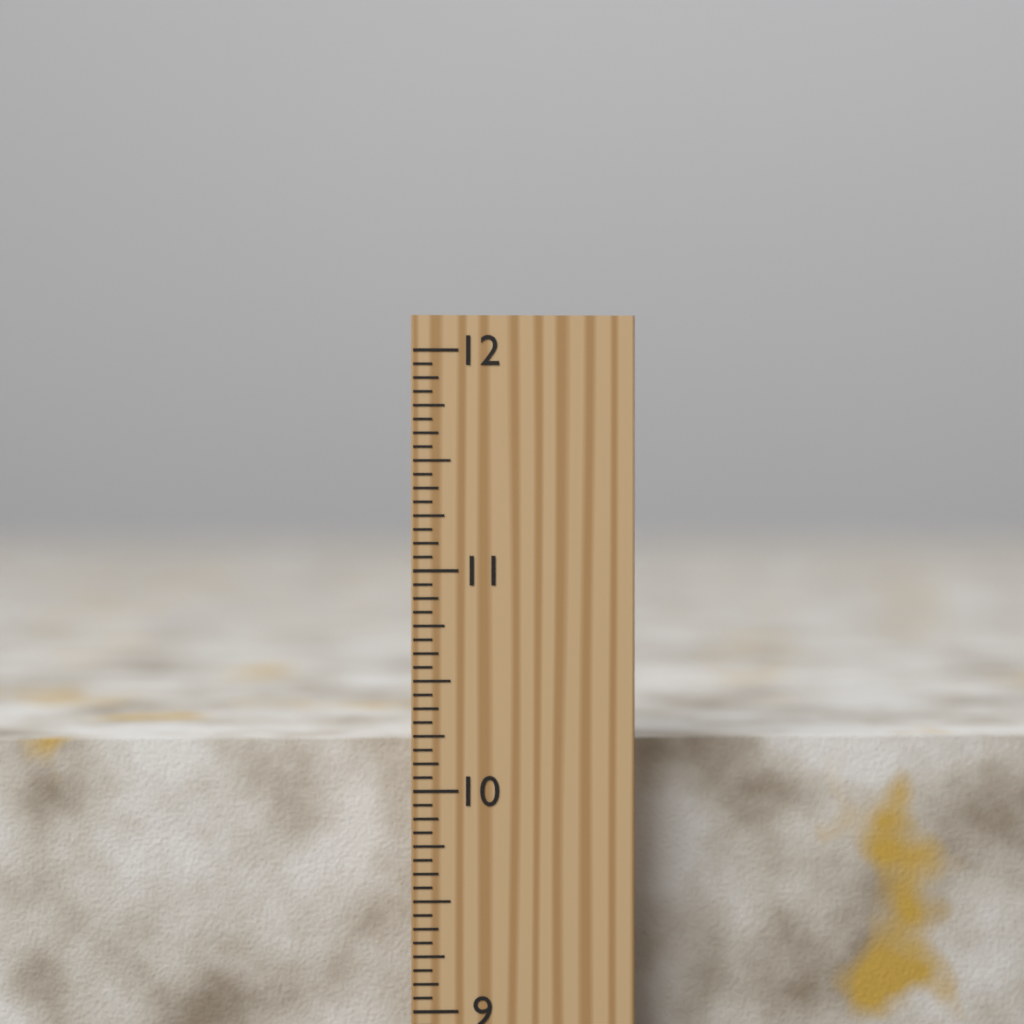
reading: 10.1875 inch
